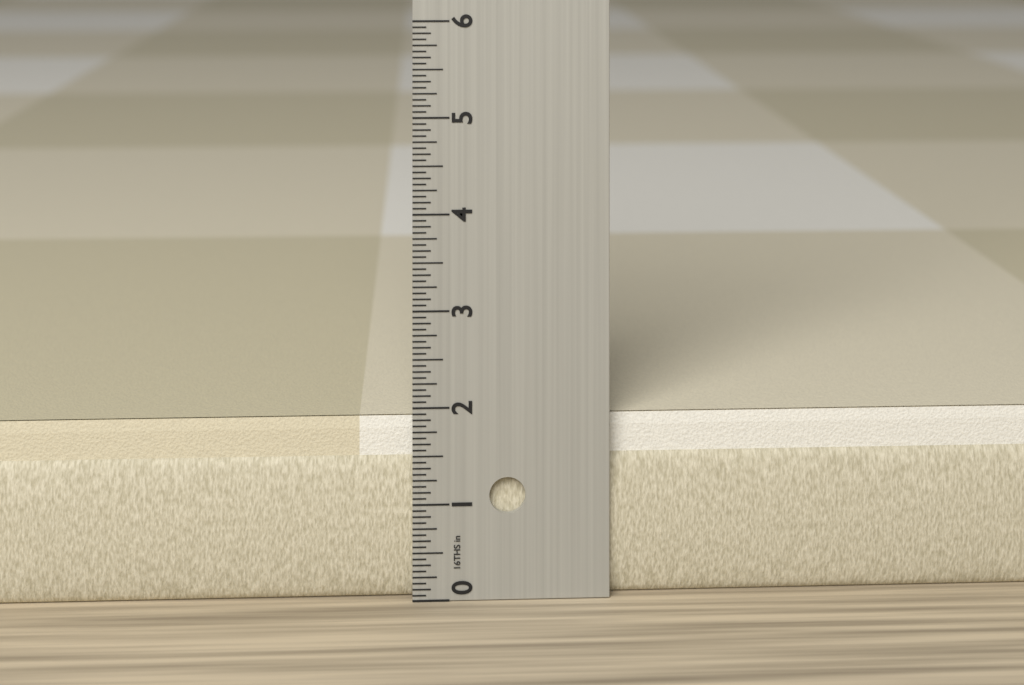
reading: 1.8750 in
